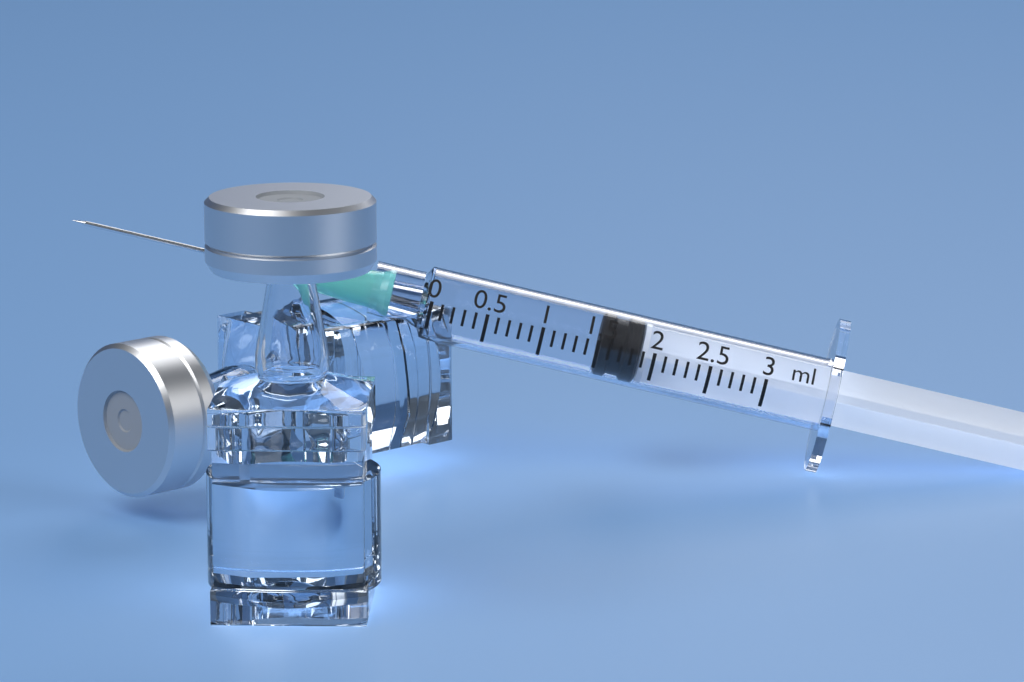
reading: 1.5 ml
